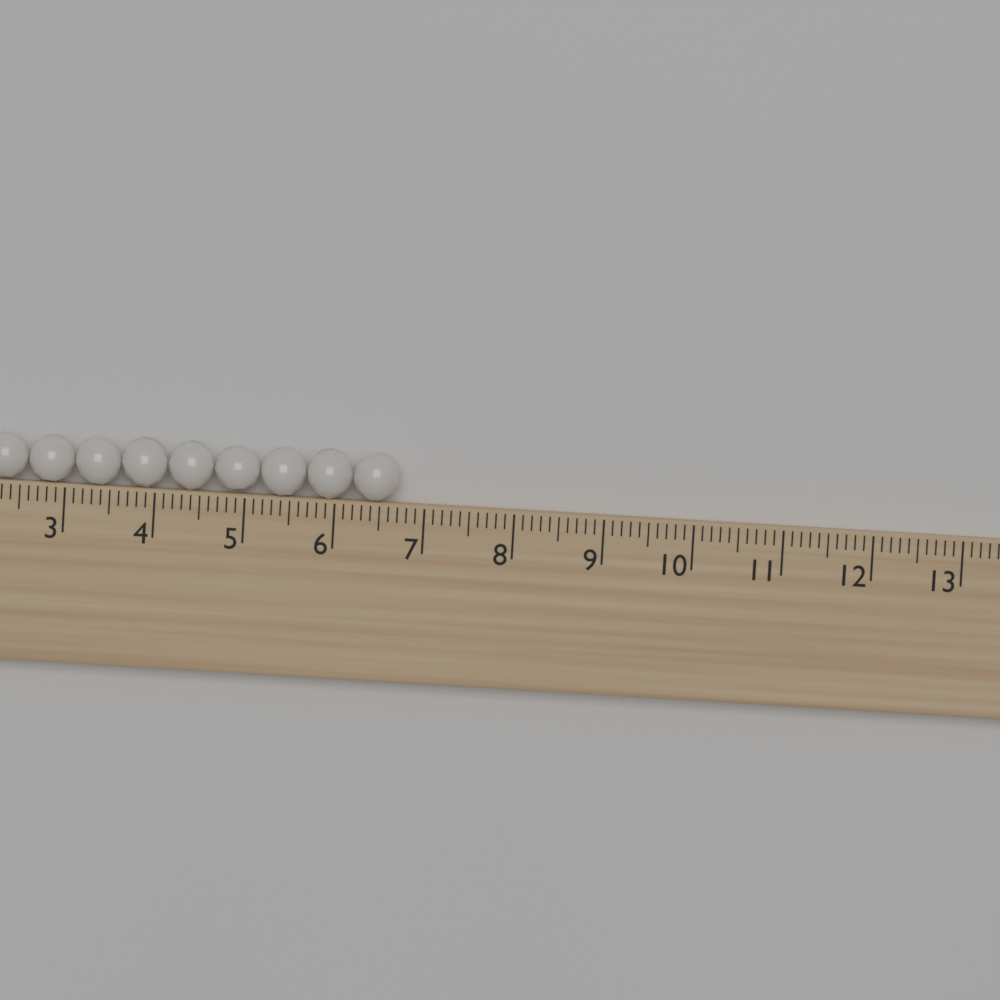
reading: 6.7 (no unit)
